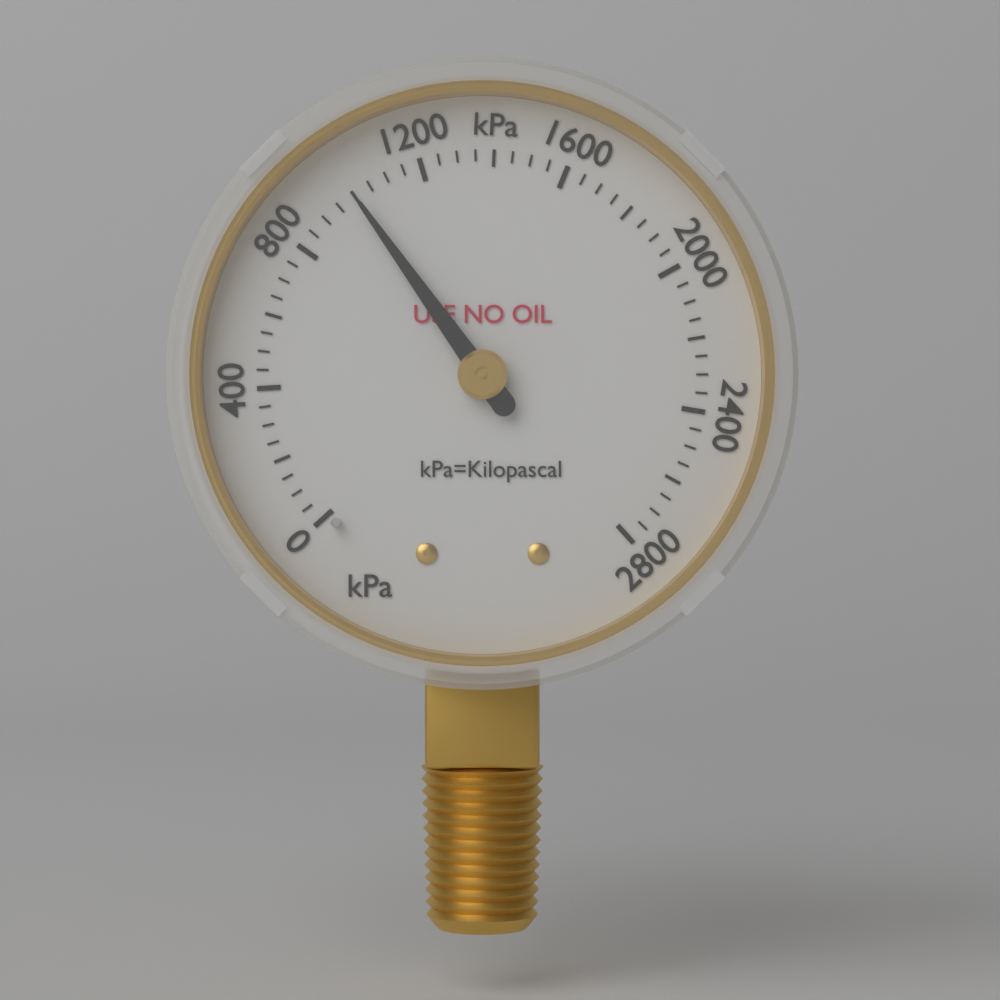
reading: 1000 kPa
